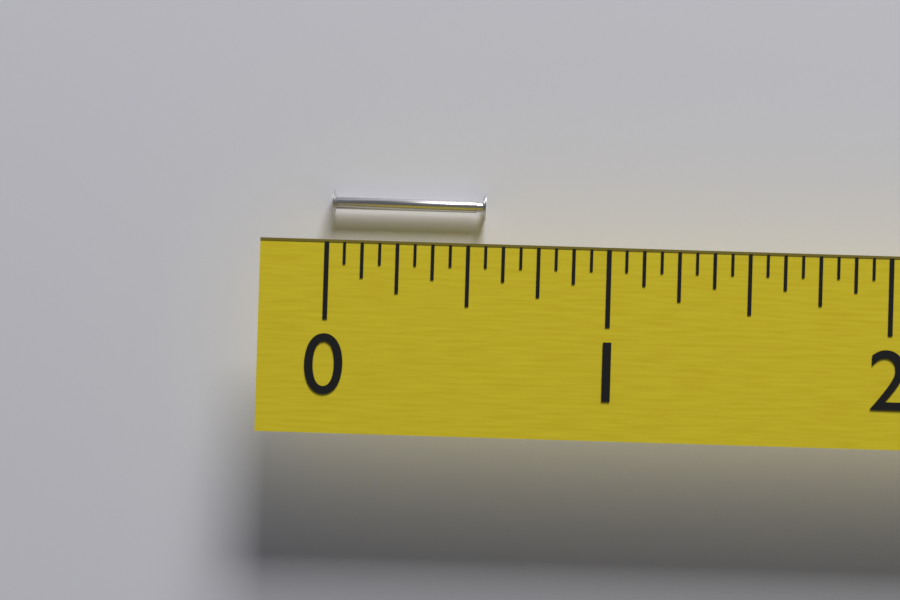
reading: 0.5625 (no unit)
